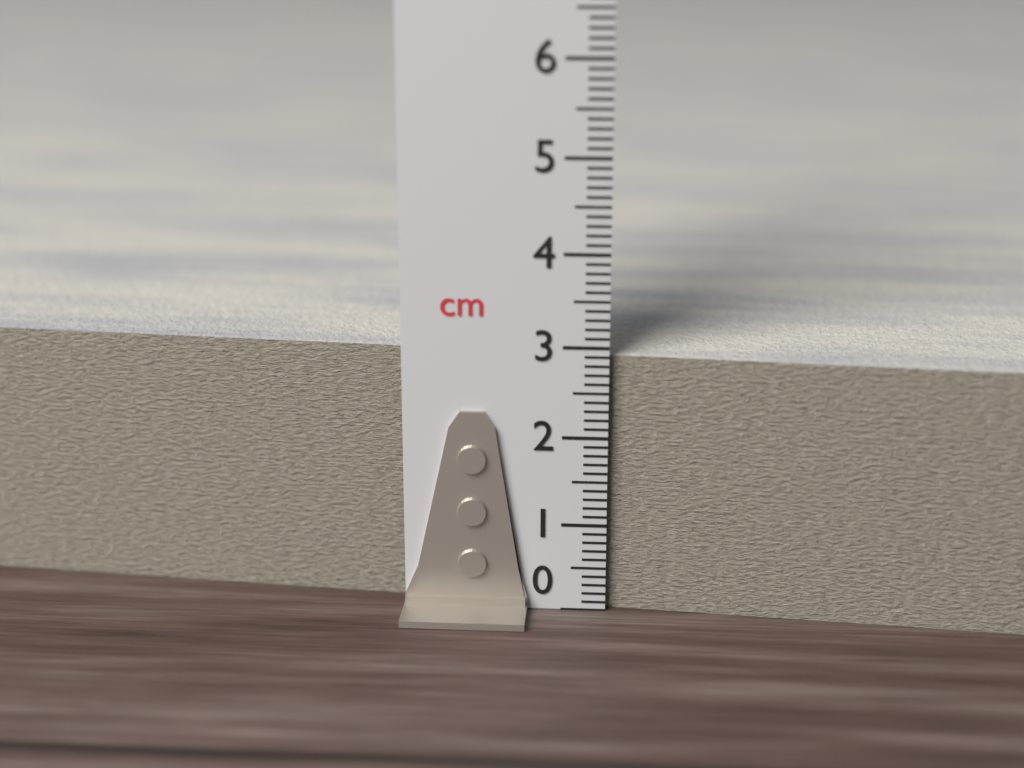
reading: 2.9 cm
